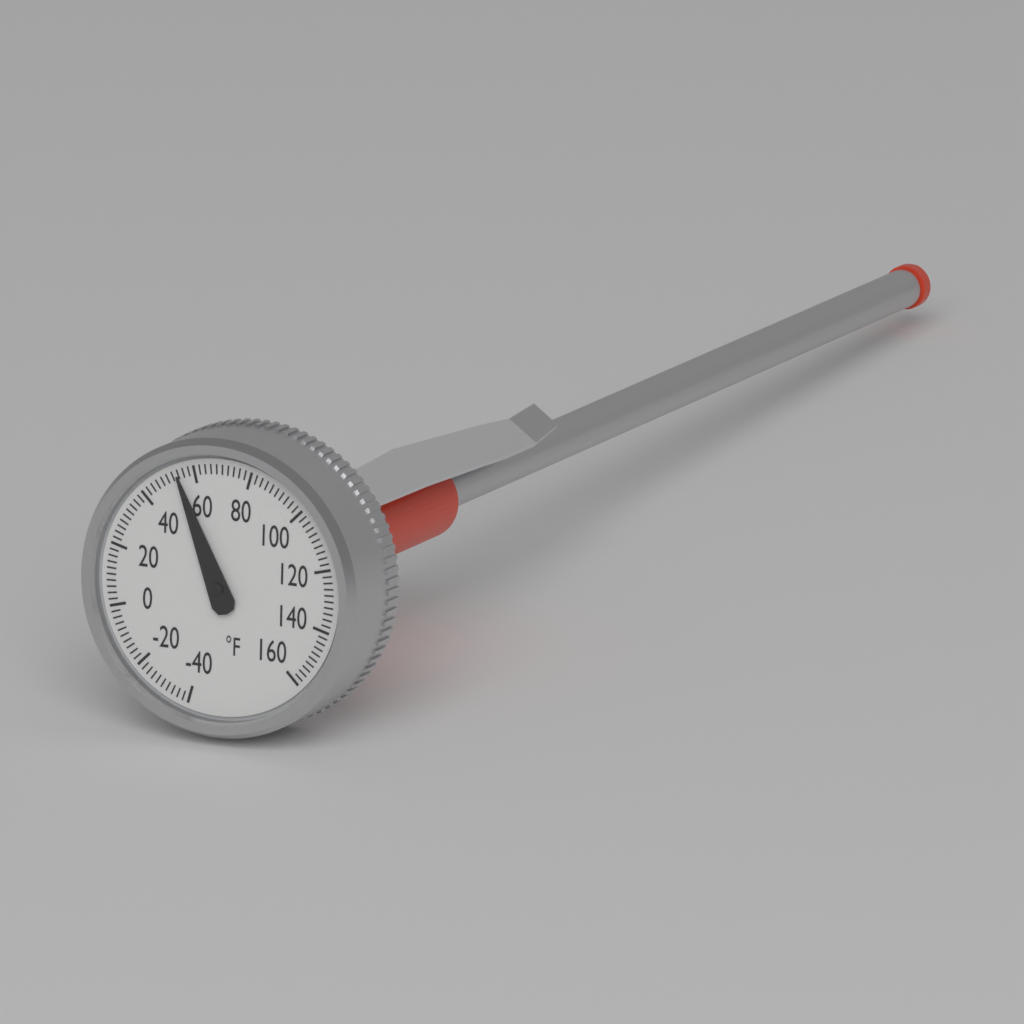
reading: 54 °F
